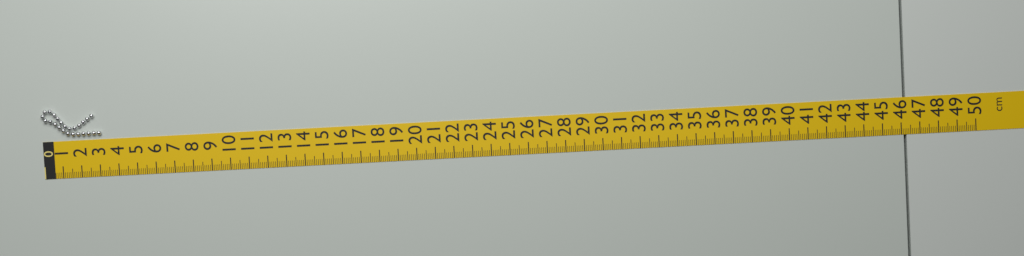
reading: 3.2 cm
